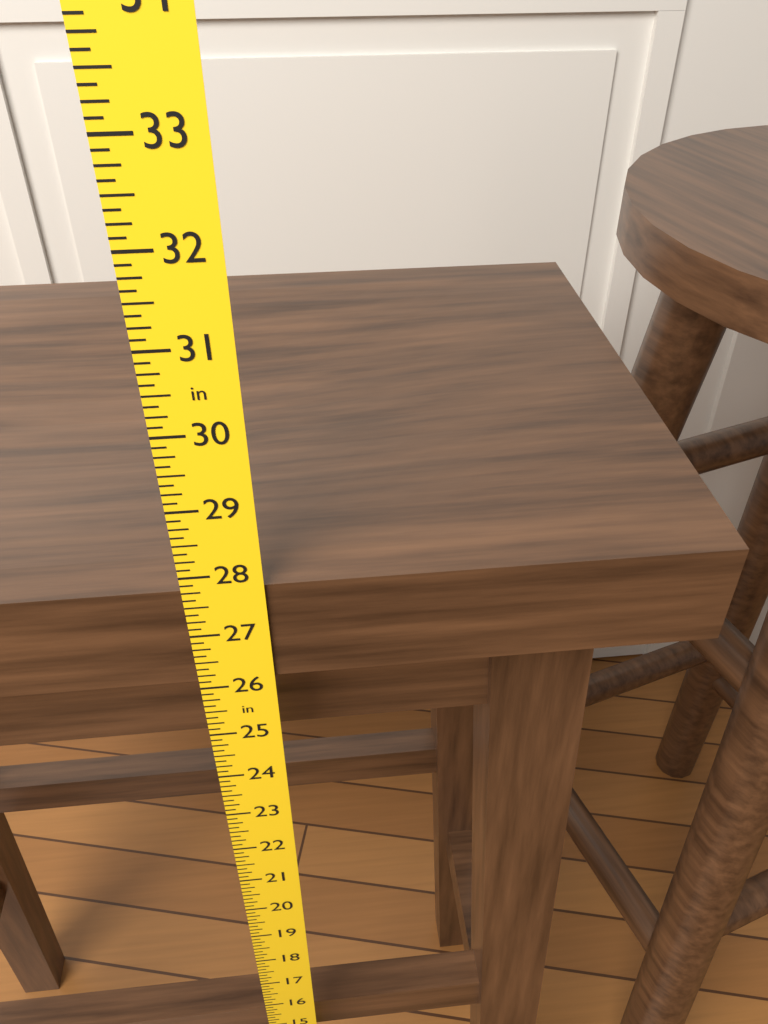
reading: 27.750 in
